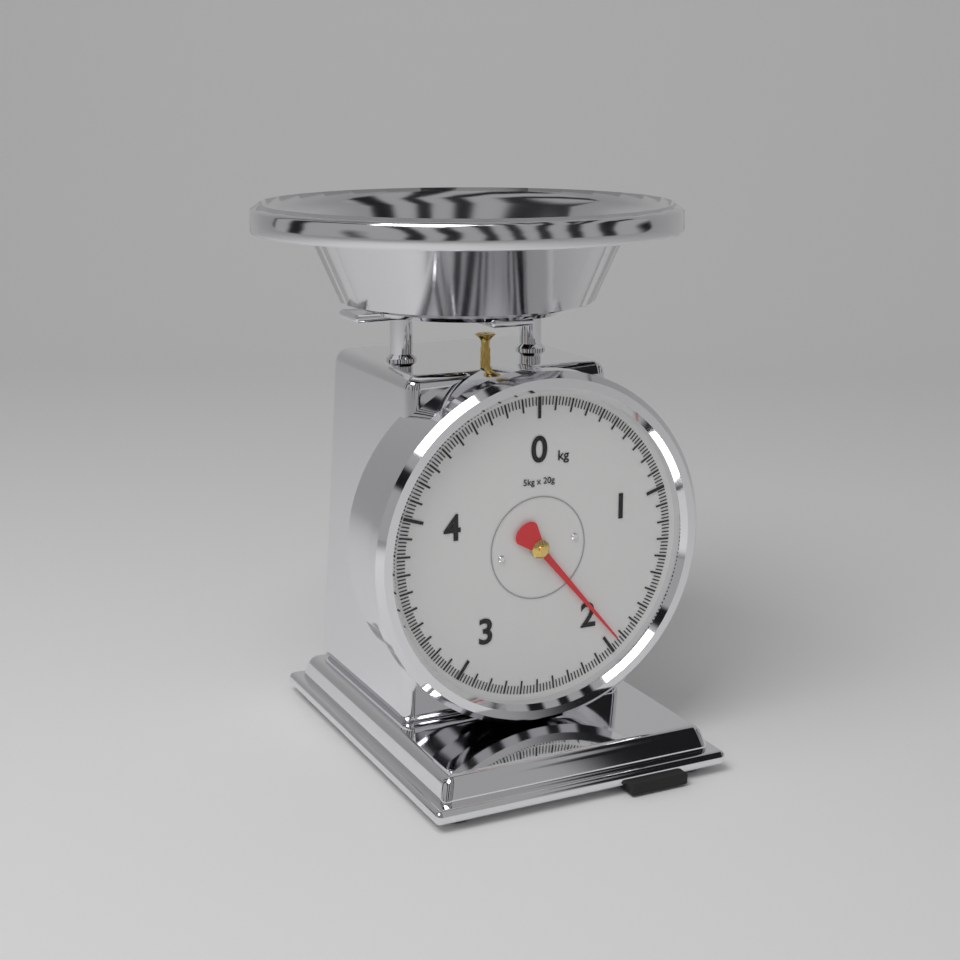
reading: 1.94 kg
